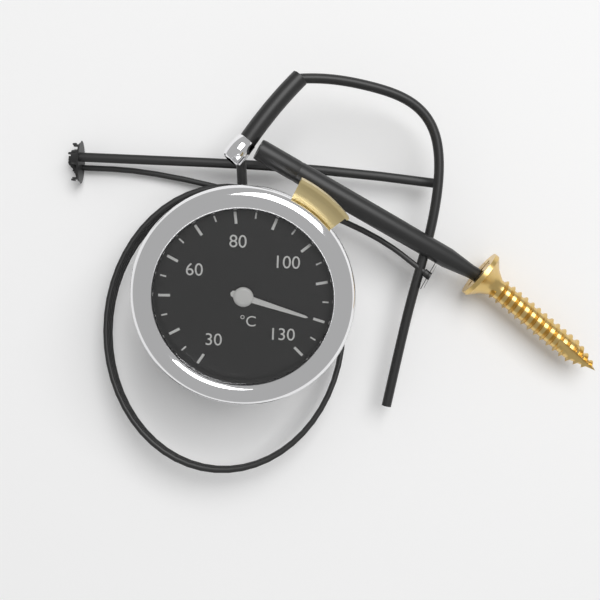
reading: 120 °C
